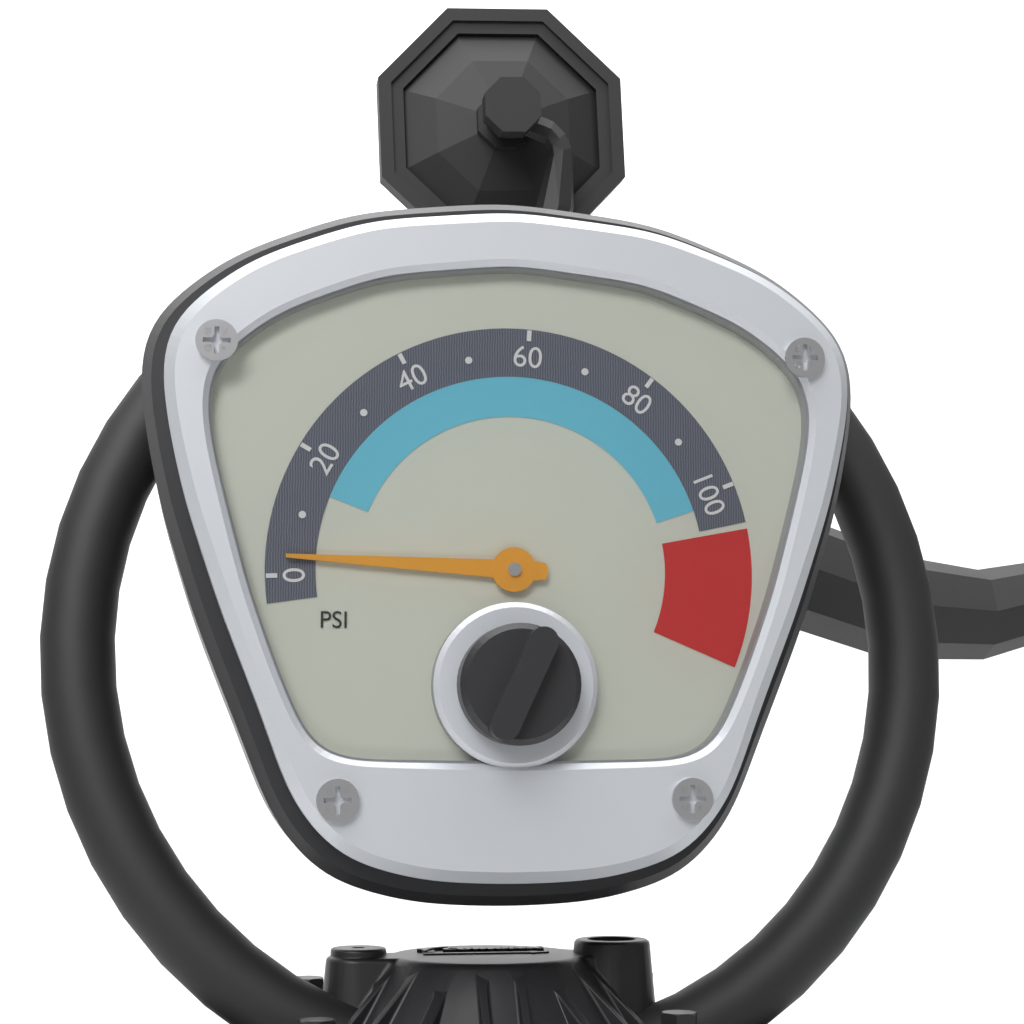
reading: 3 psi
